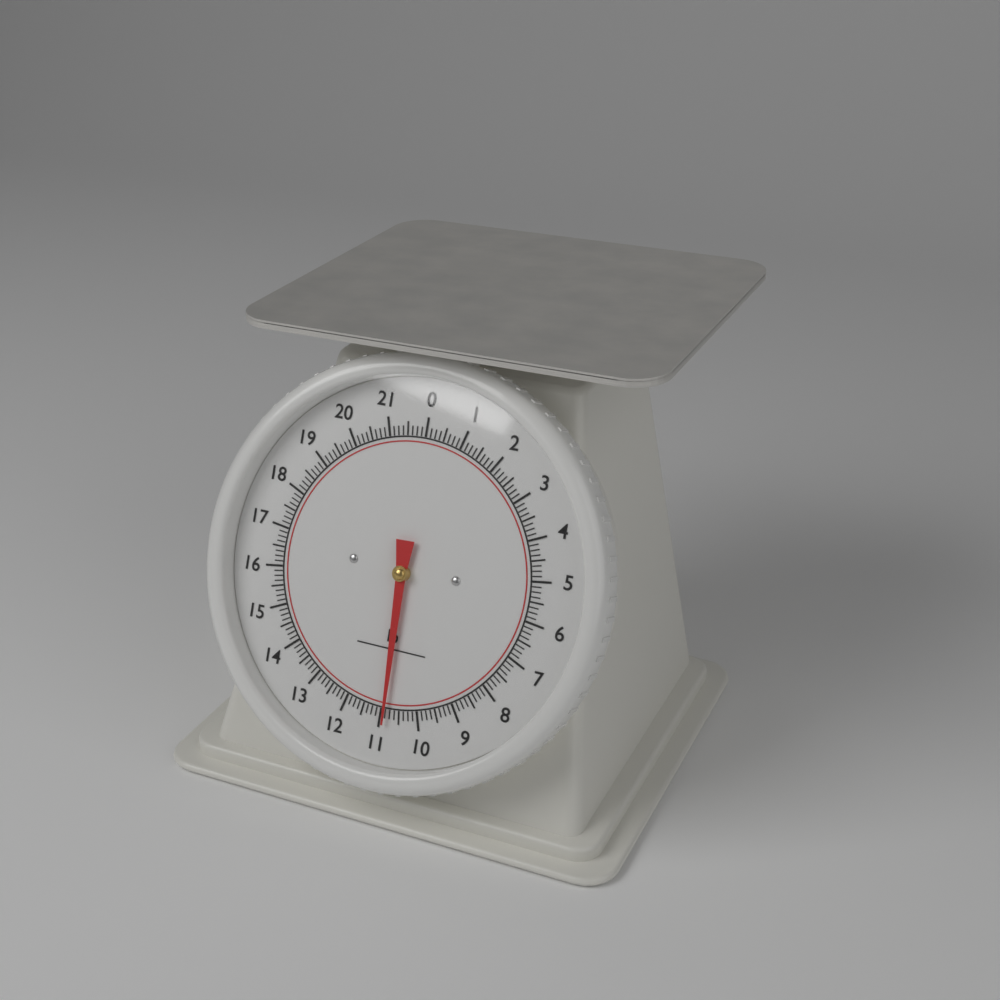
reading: 10.875 lb
